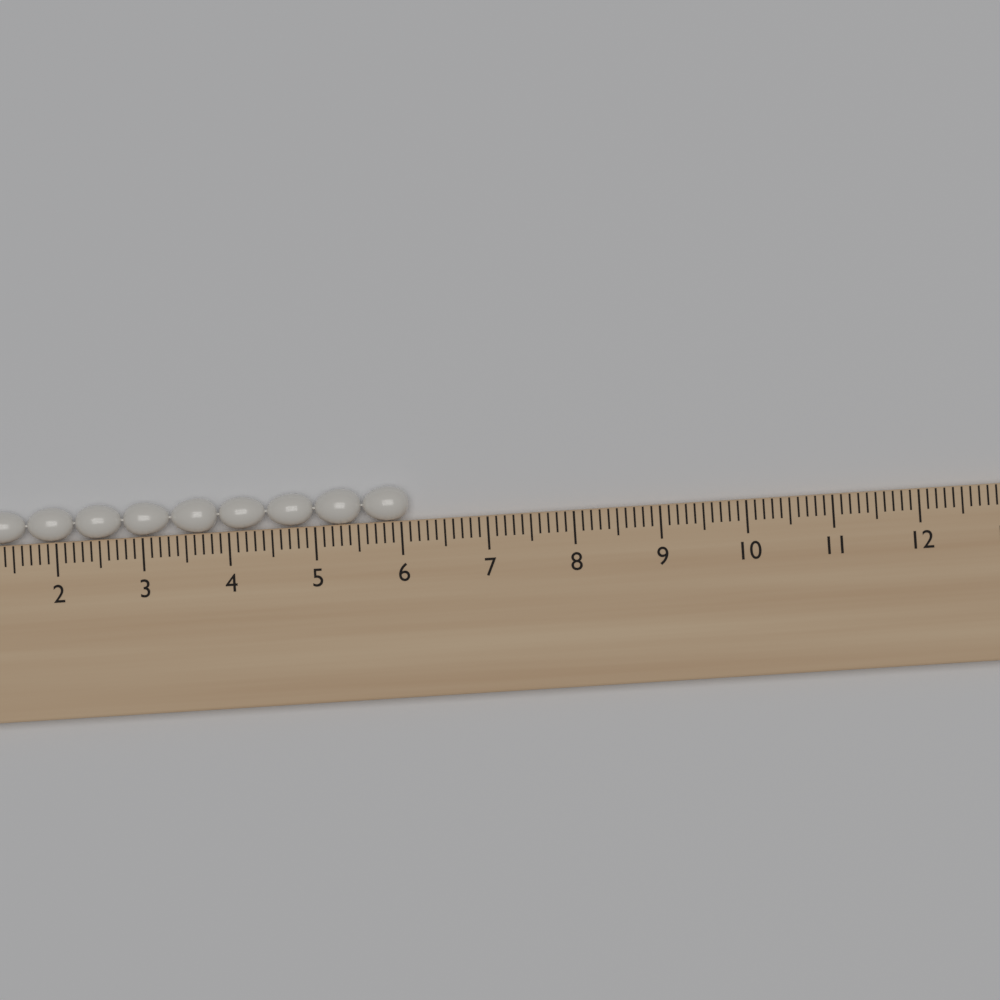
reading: 6.1 cm
